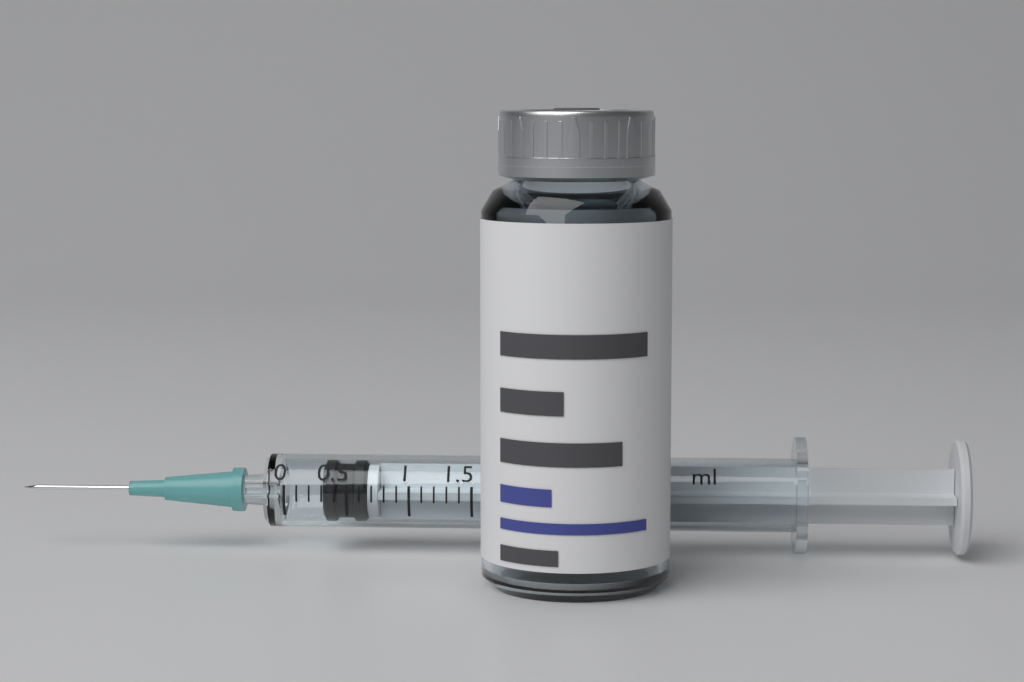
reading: 0.3 ml
